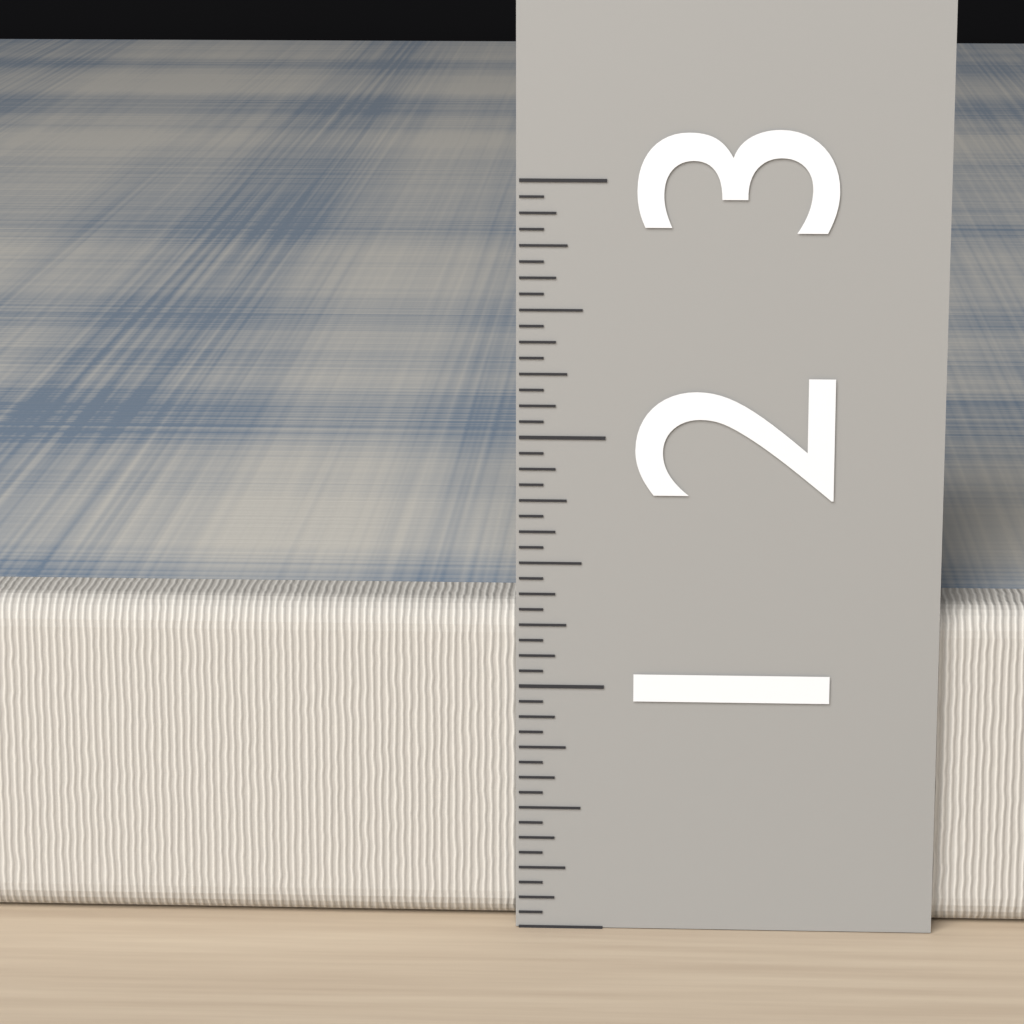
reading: 1.3125 (no unit)
